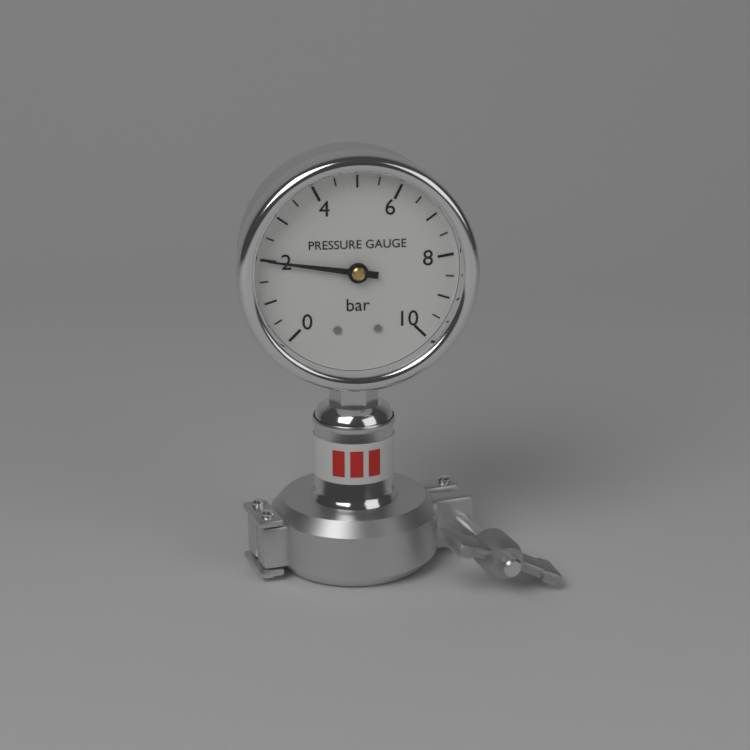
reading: 2.0 bar
